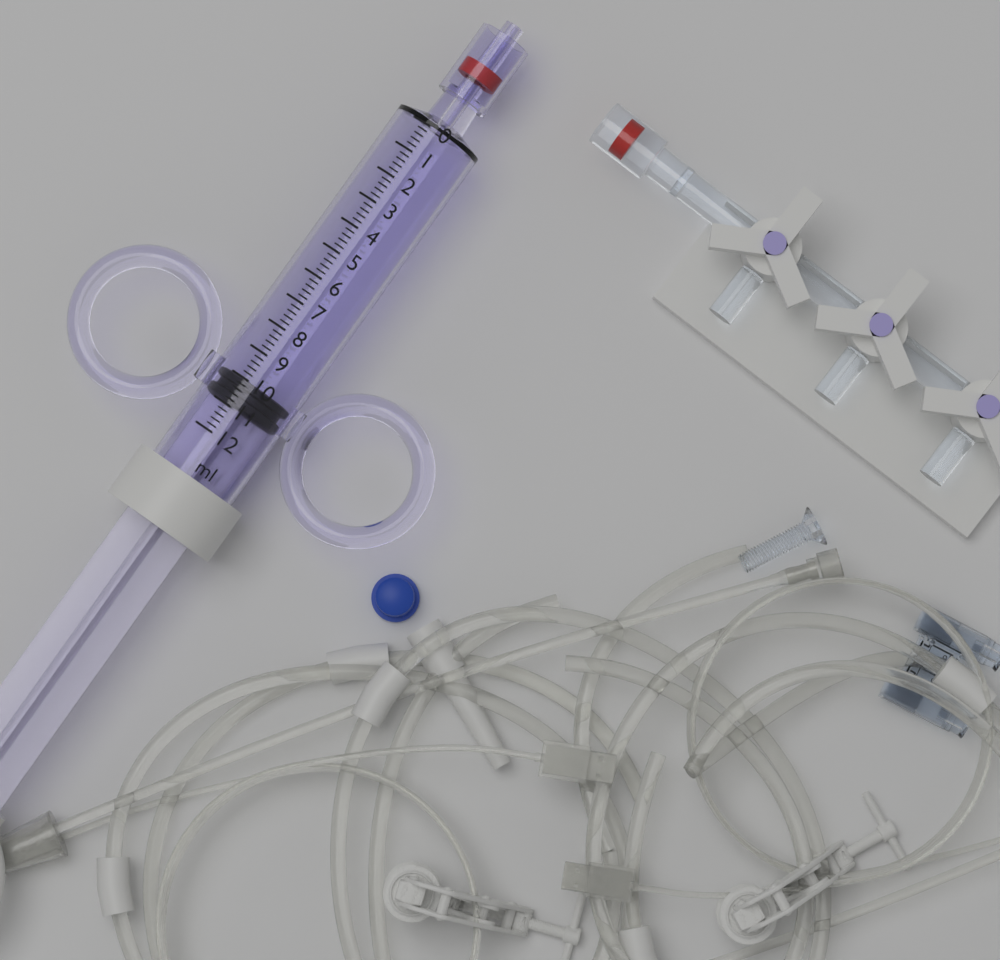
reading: 10.0 ml
